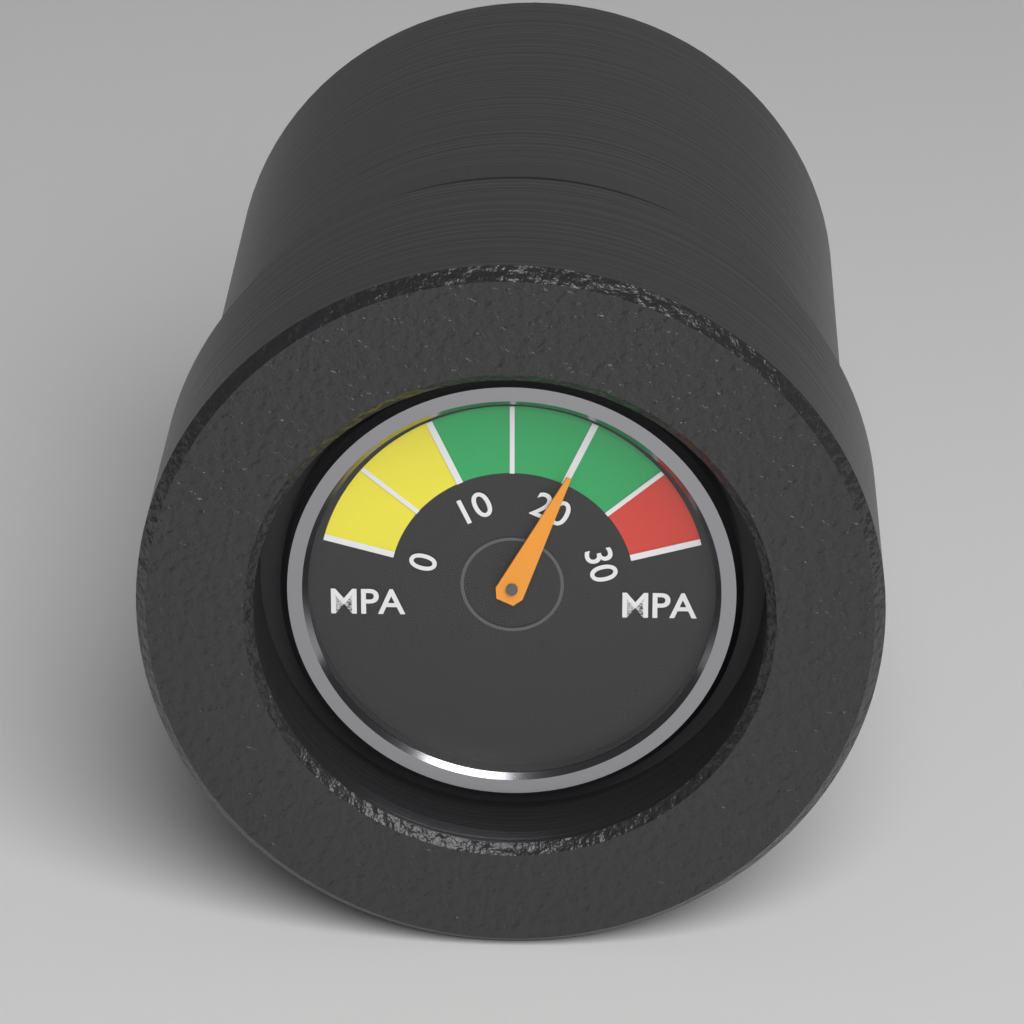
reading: 20 MPa
